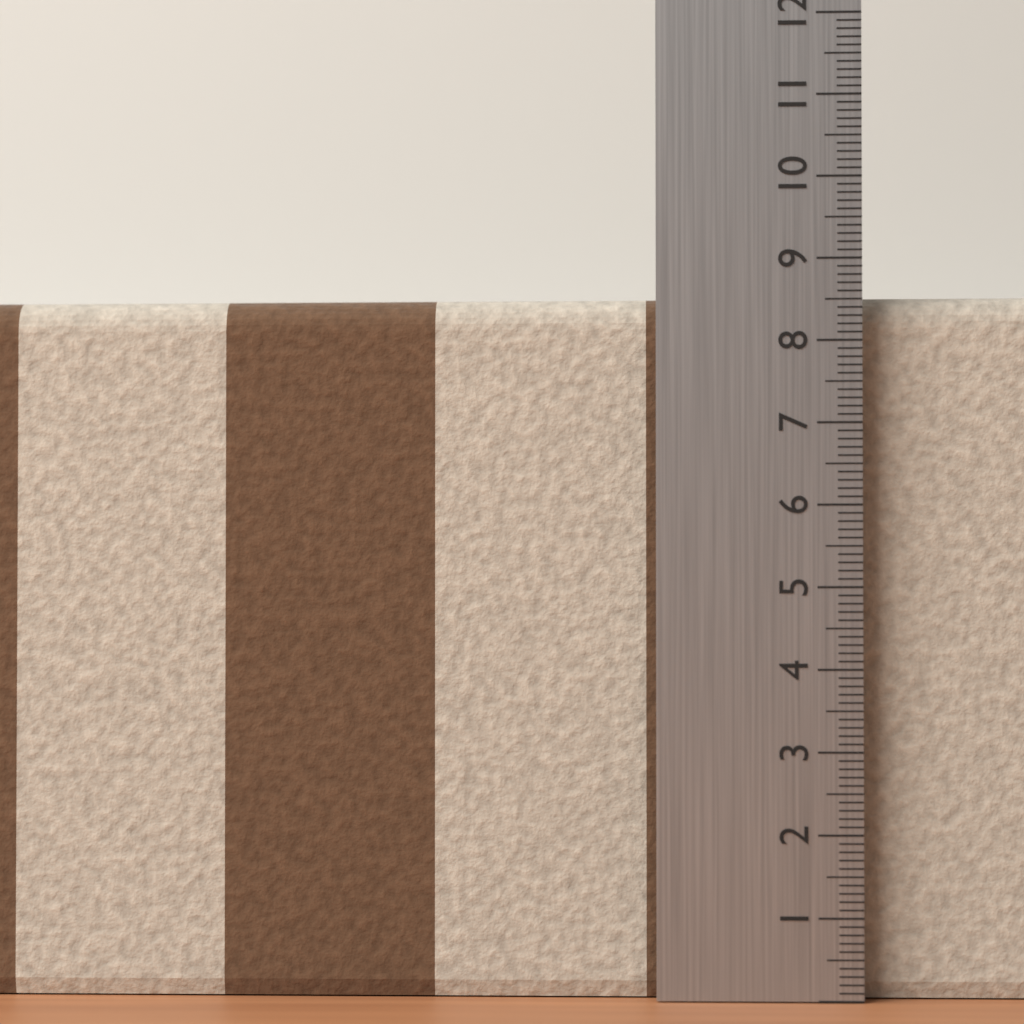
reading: 8.6 (no unit)
